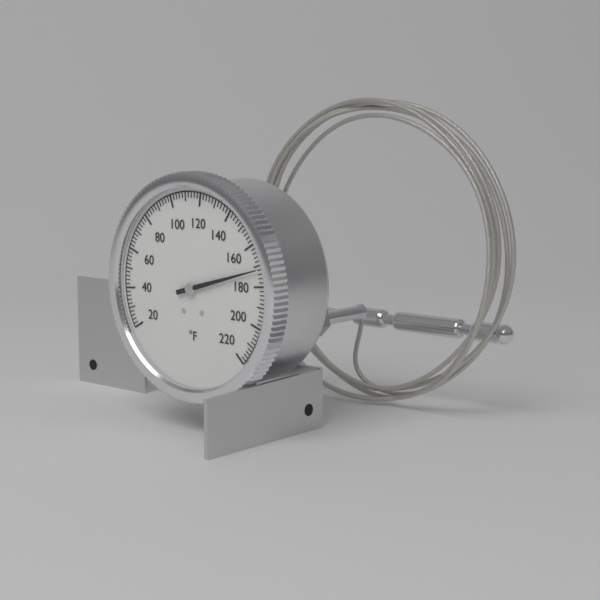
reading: 172 °F
